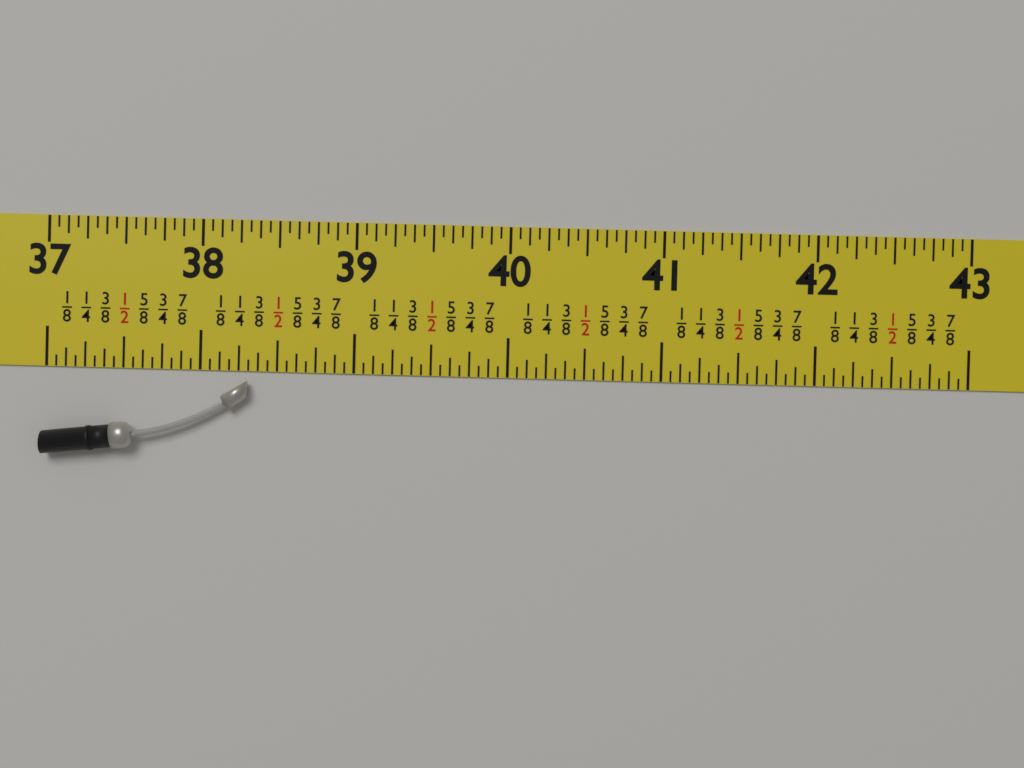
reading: 38.3125 in
